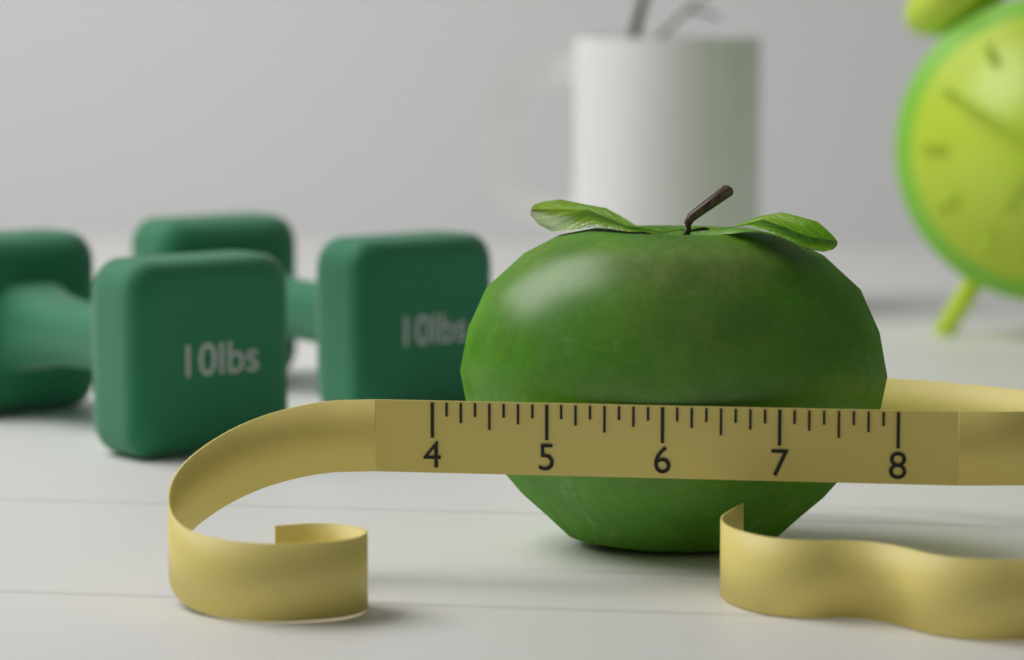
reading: 7.875 (no unit)
